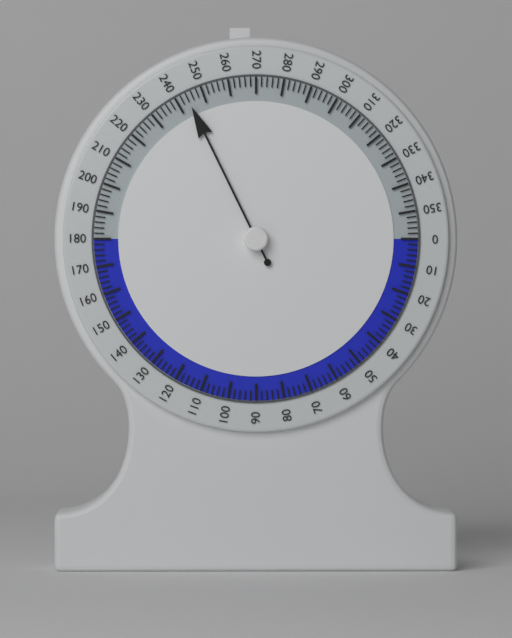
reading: 244 (no unit)
